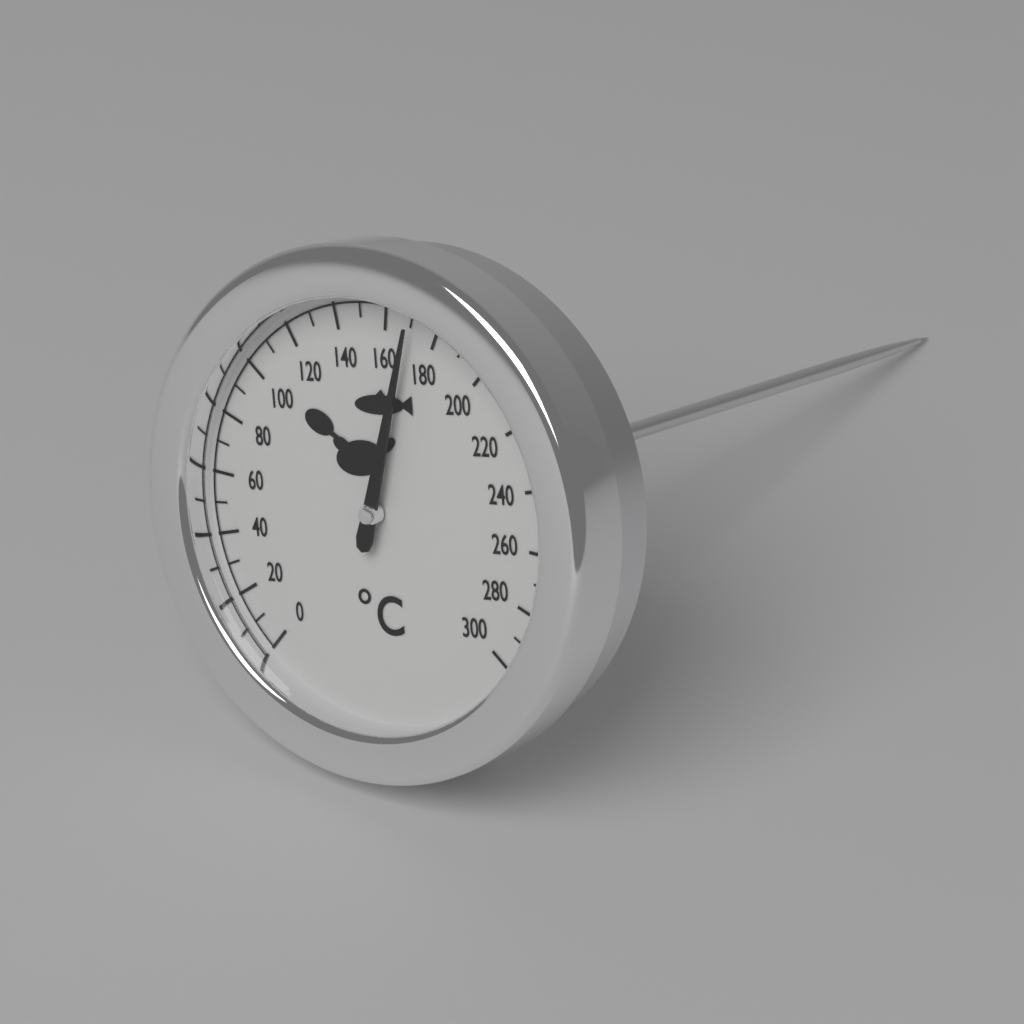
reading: 170 °C
